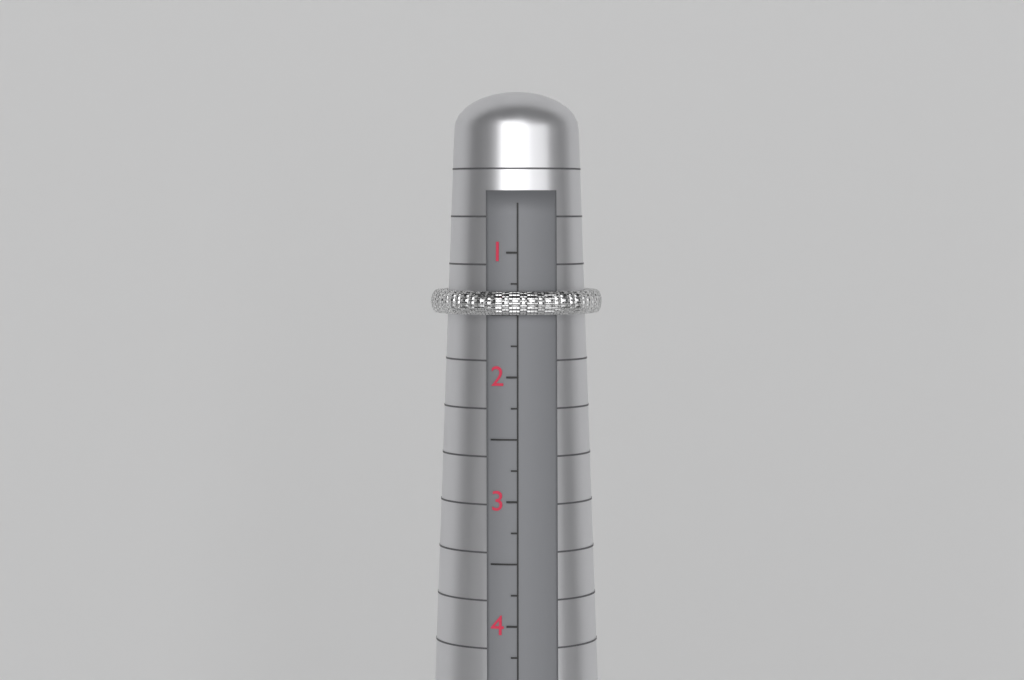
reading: 1.50 (no unit)
